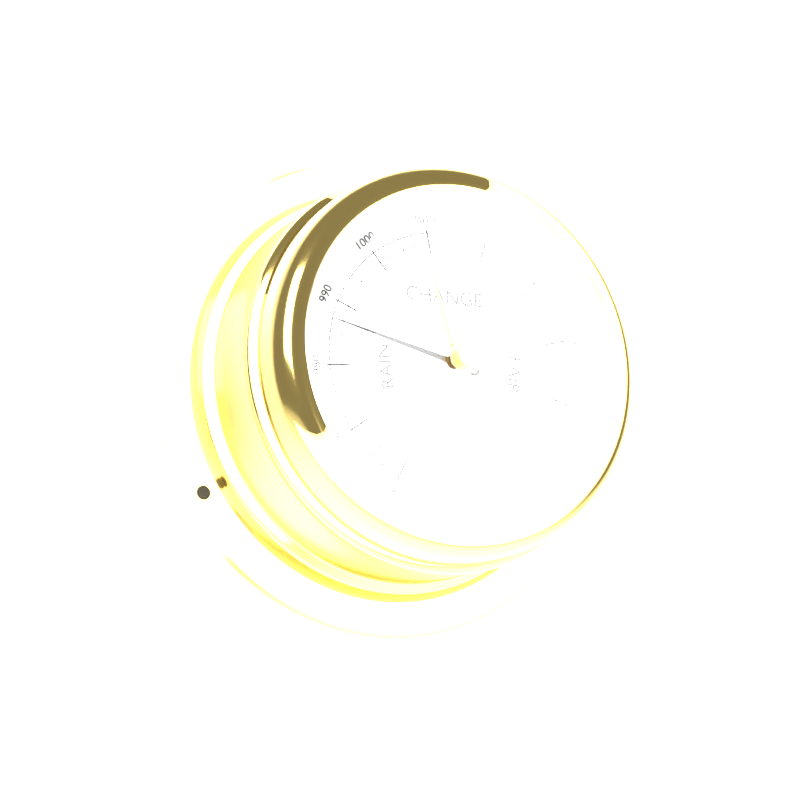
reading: 987 mbar
